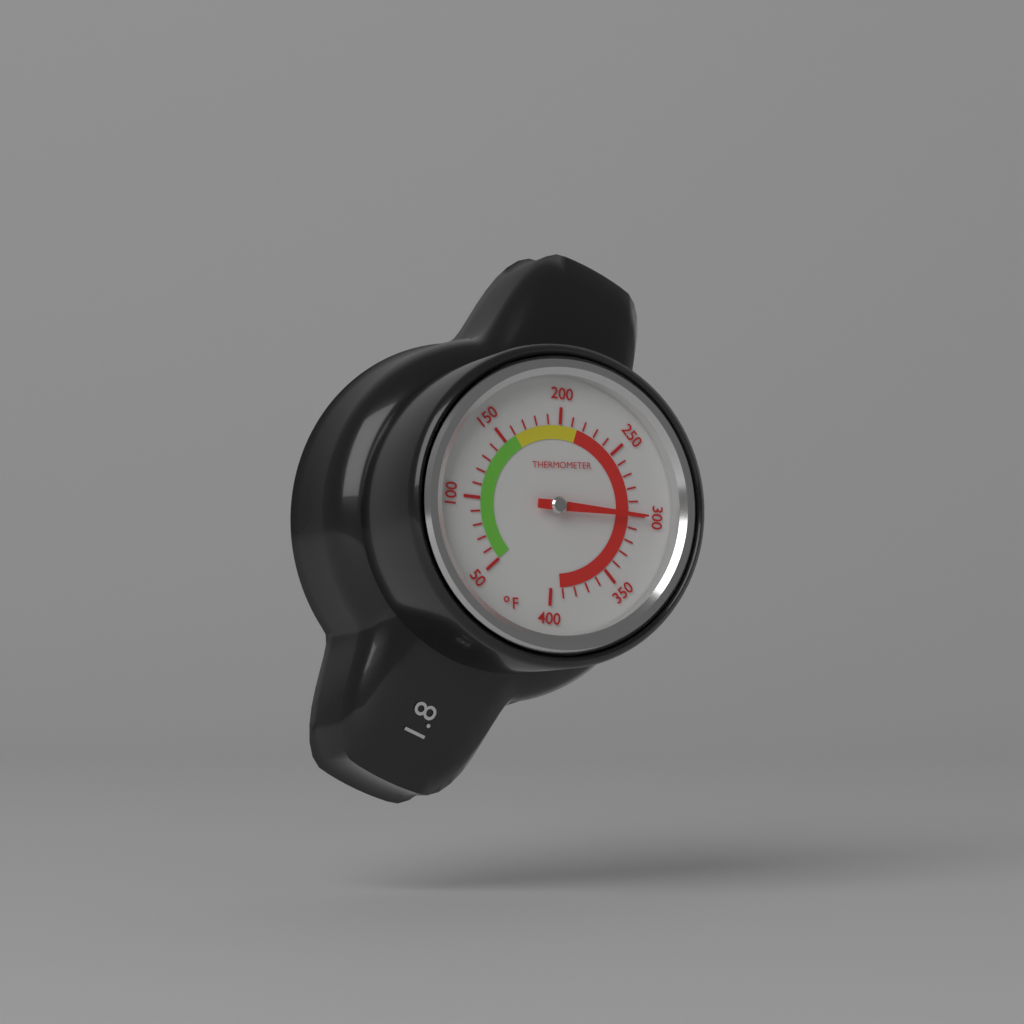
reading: 300 °F
